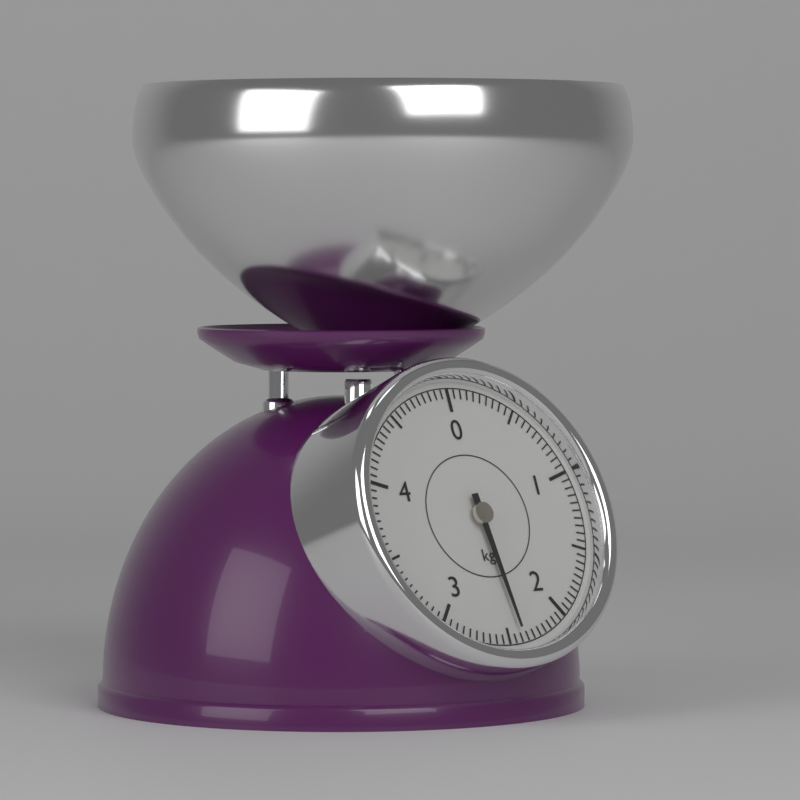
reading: 2.40 kg
